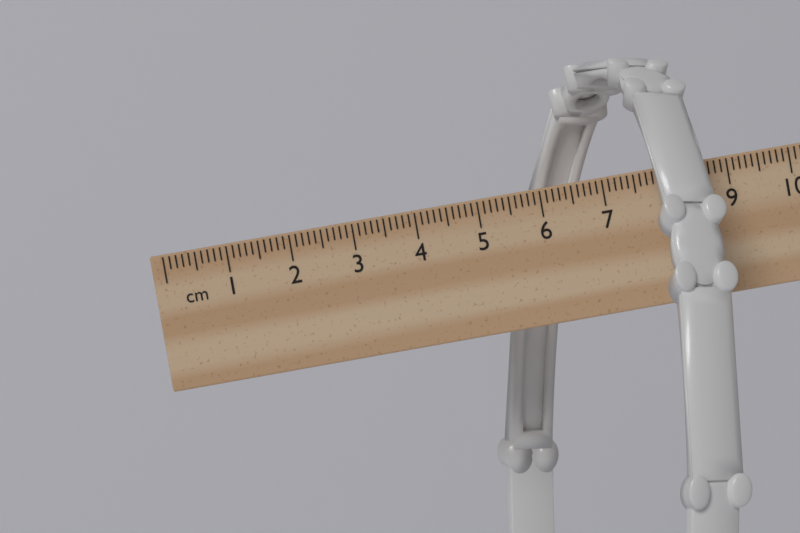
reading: 8.5 cm
